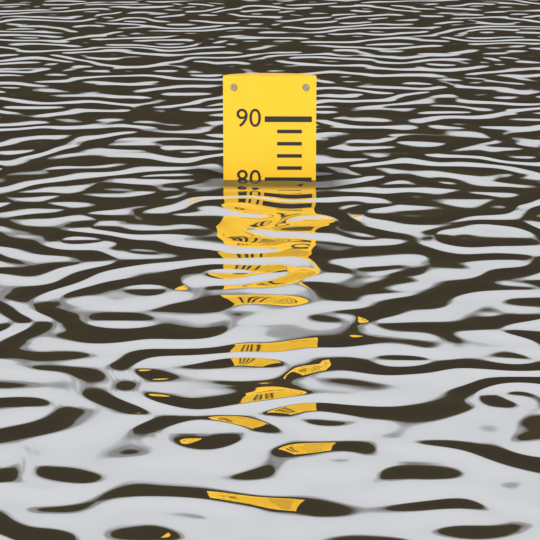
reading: 80 (no unit)
